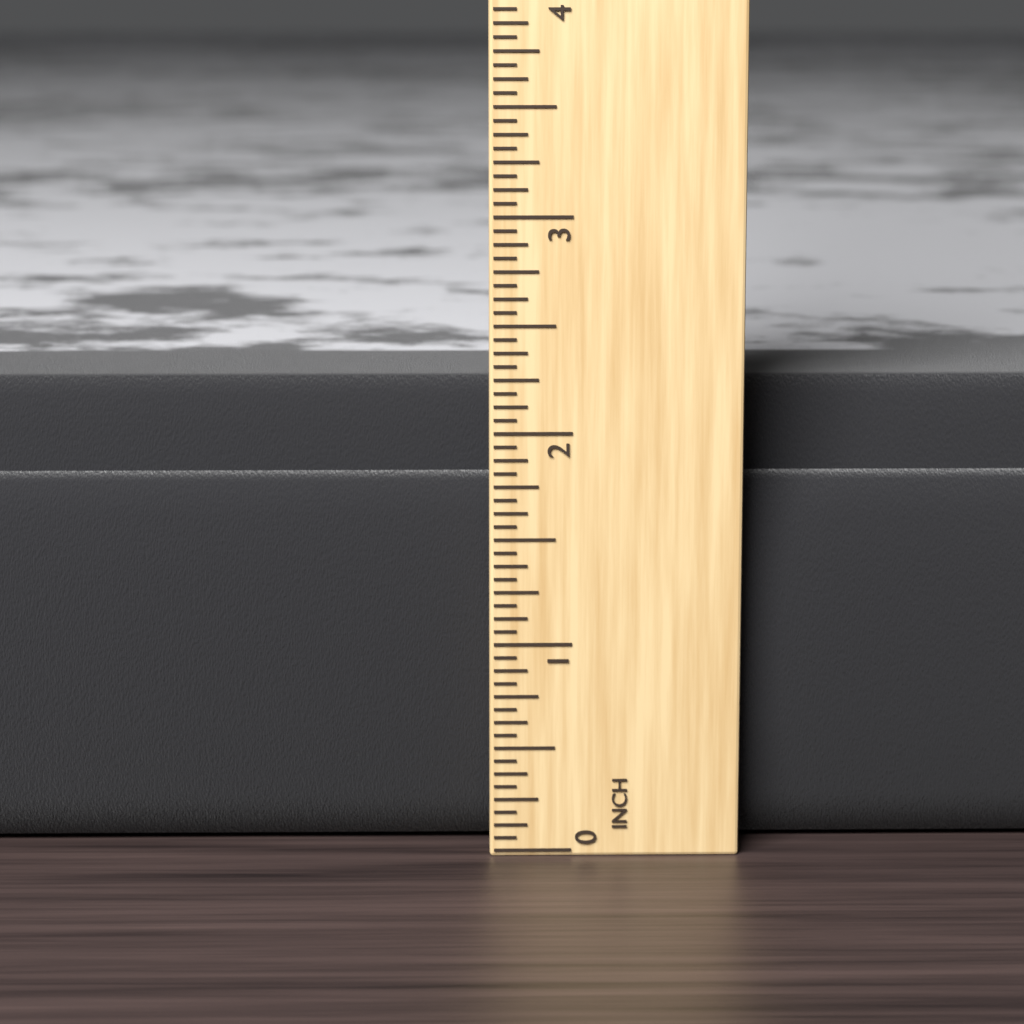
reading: 2.1875 in
